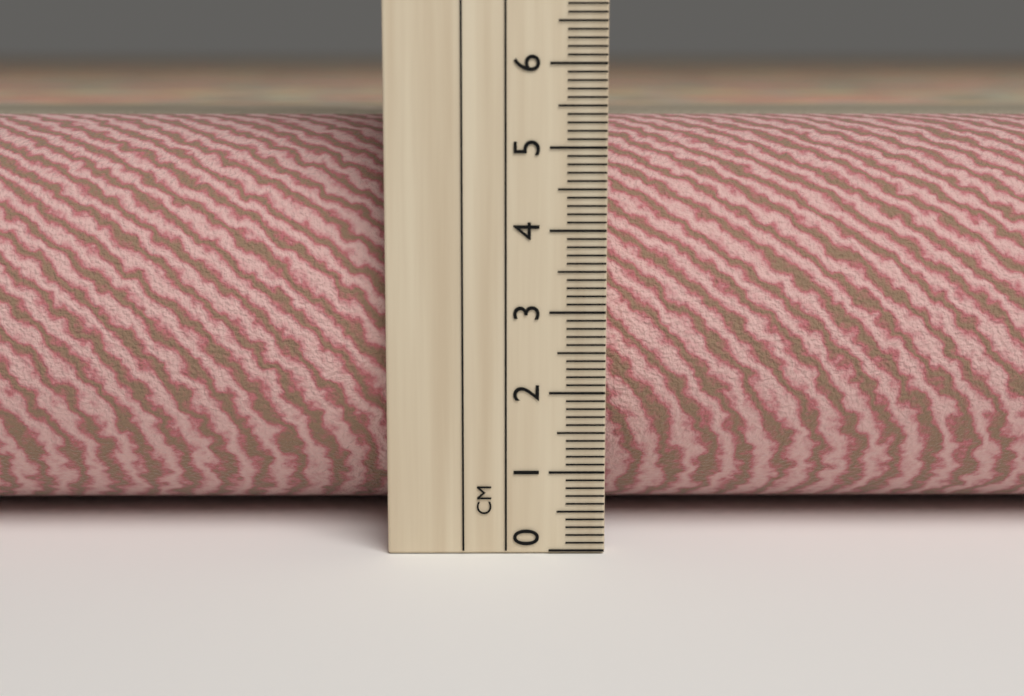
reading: 5.3 cm
